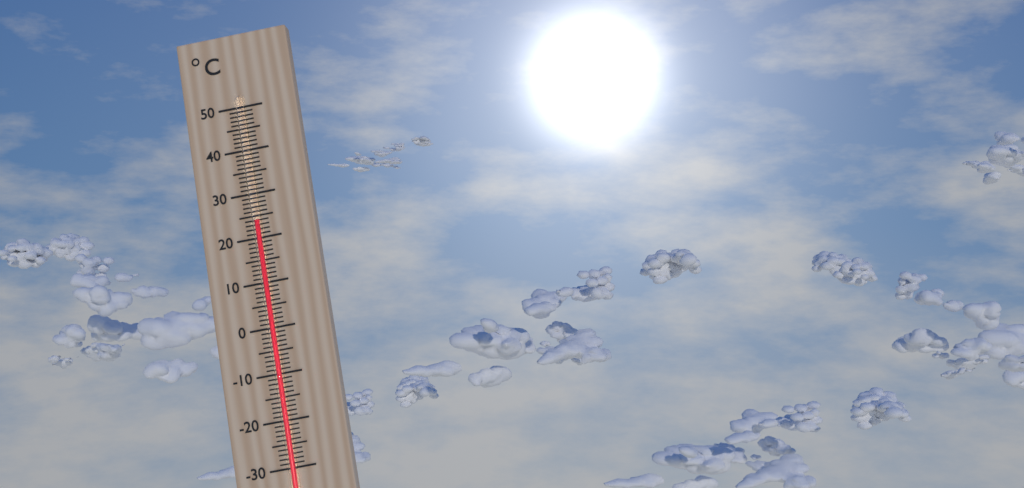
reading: 24 °C
